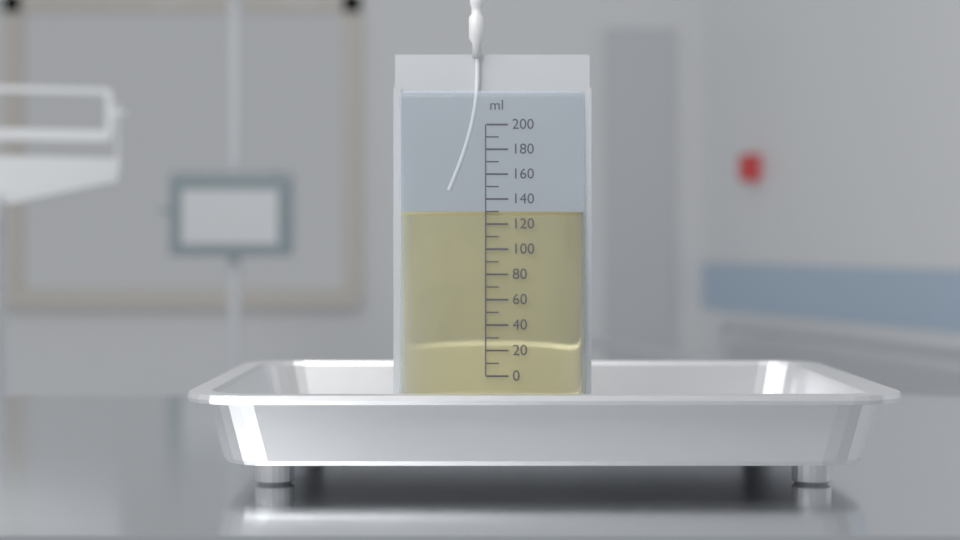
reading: 130 ml
